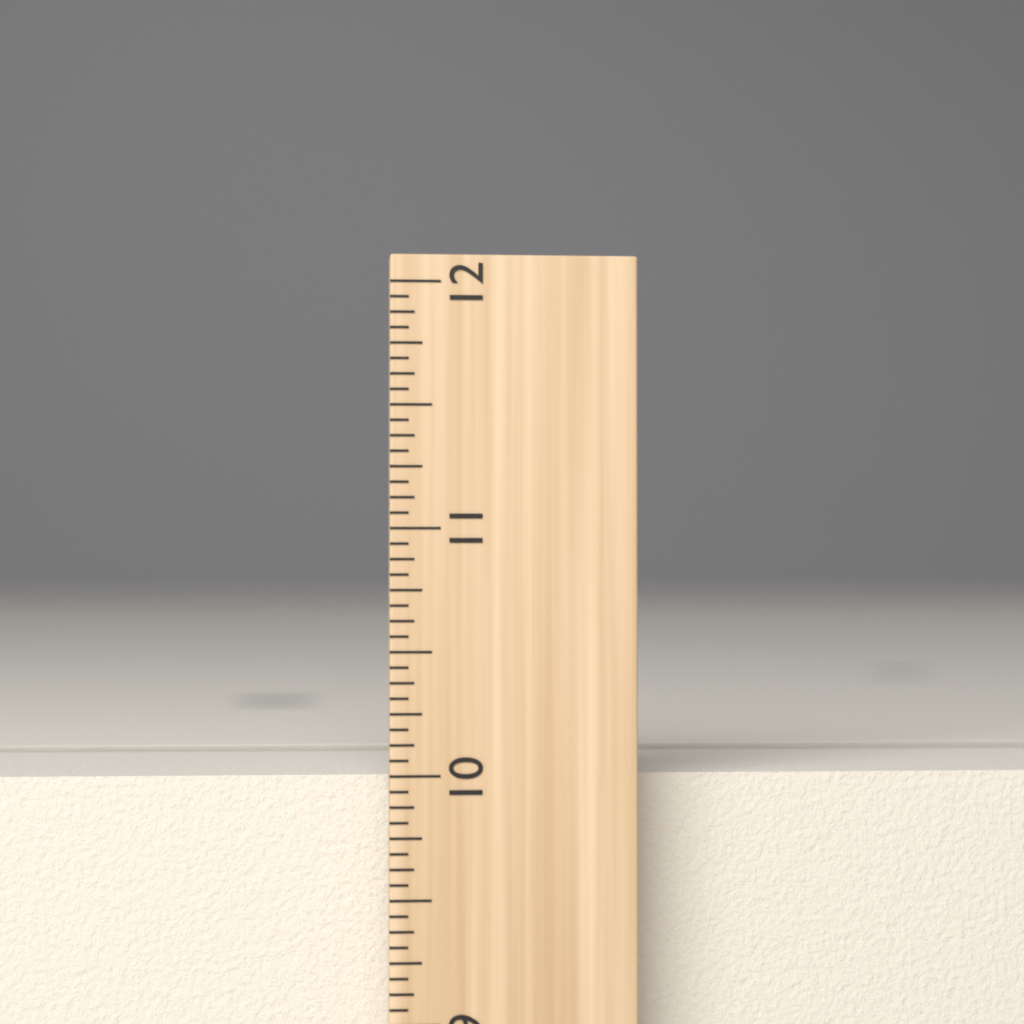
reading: 10.0000 inch
